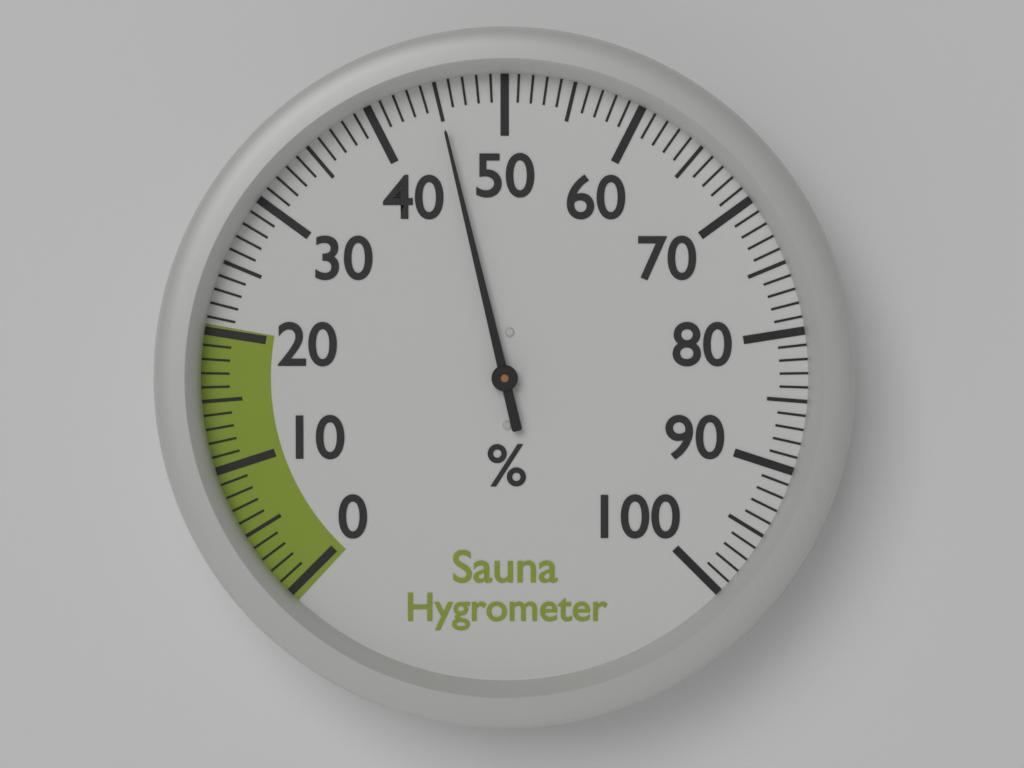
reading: 45 %
